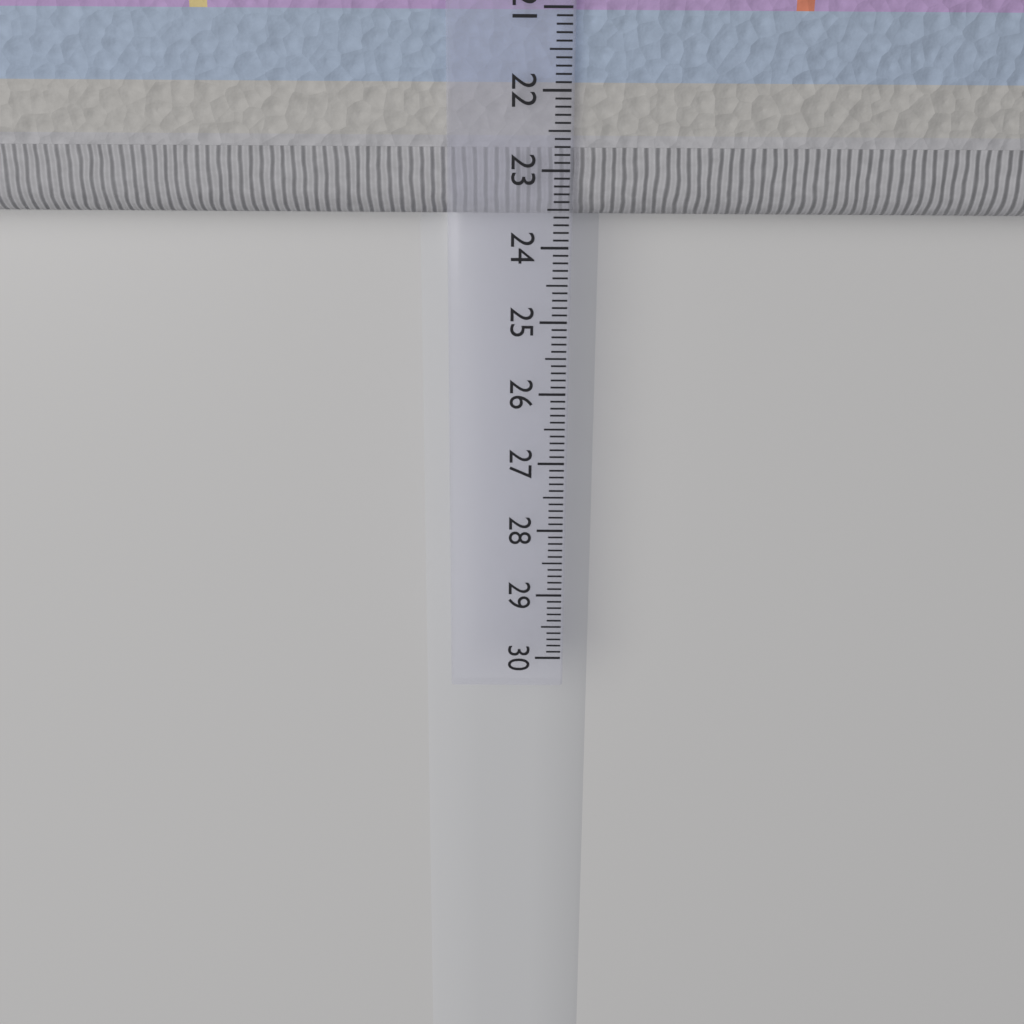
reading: 23.7 cm
